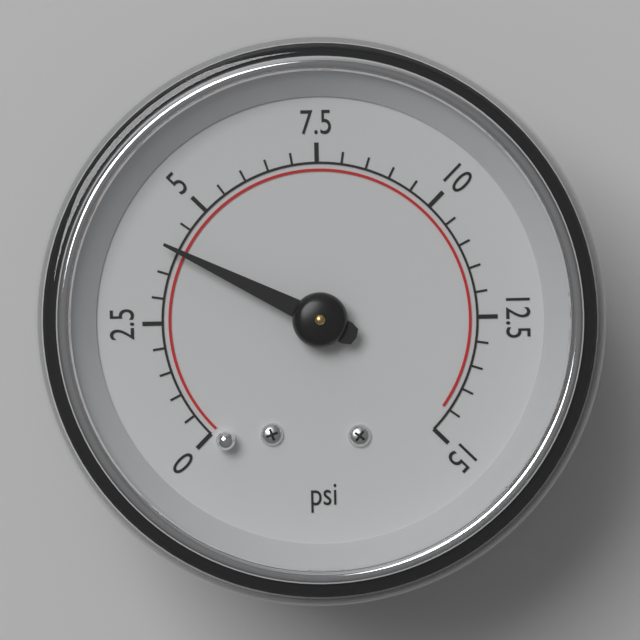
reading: 4.0 psi
